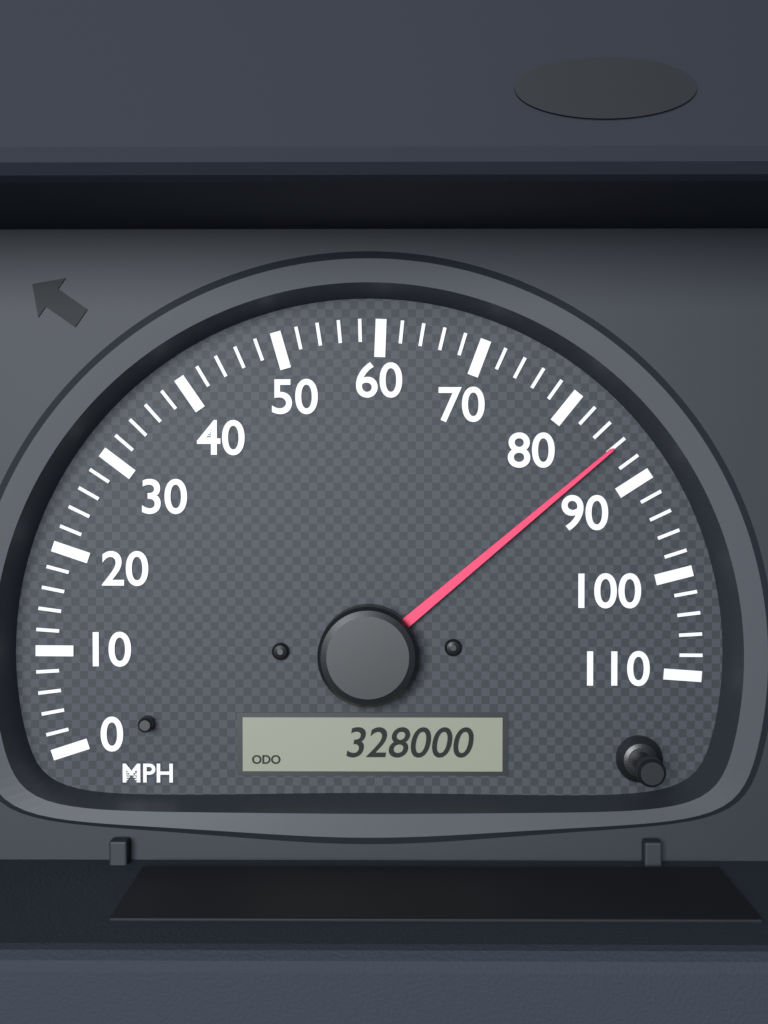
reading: 86 MPH
